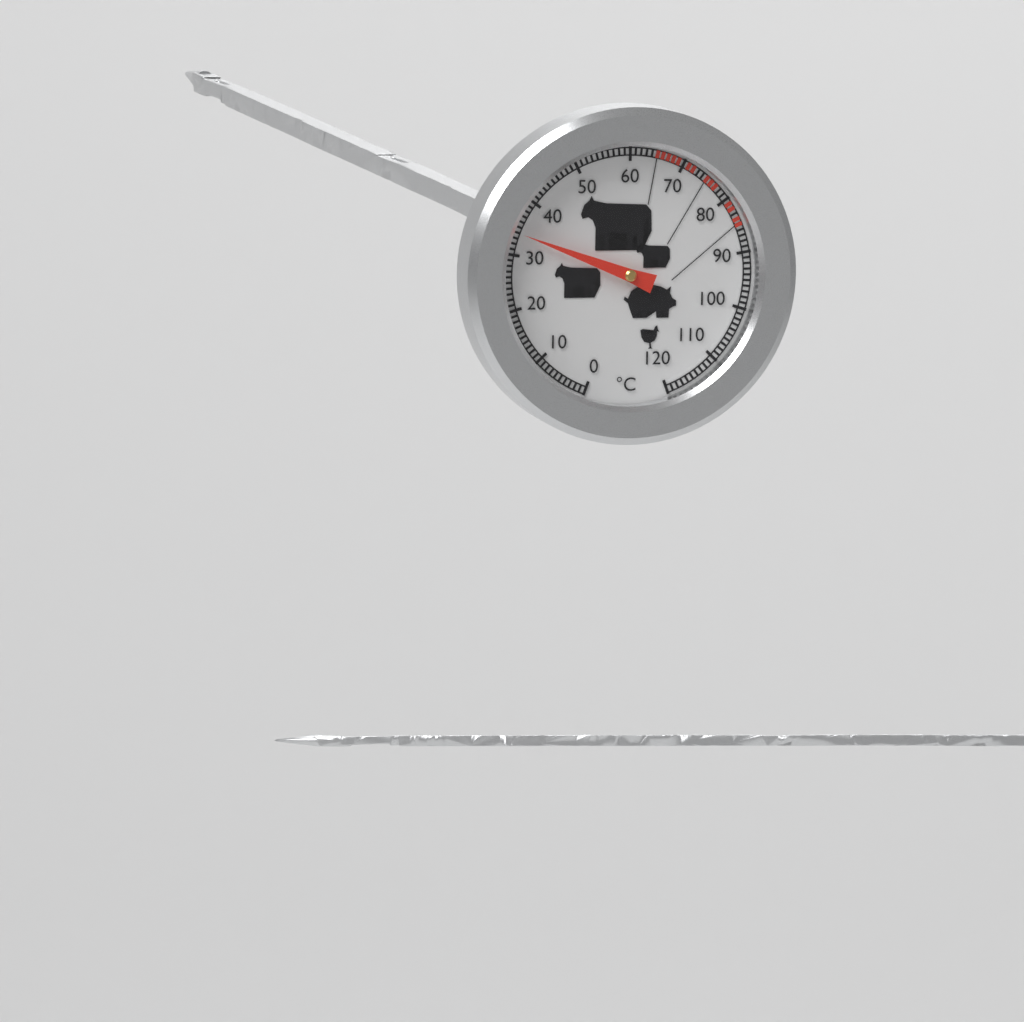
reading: 34 °C
